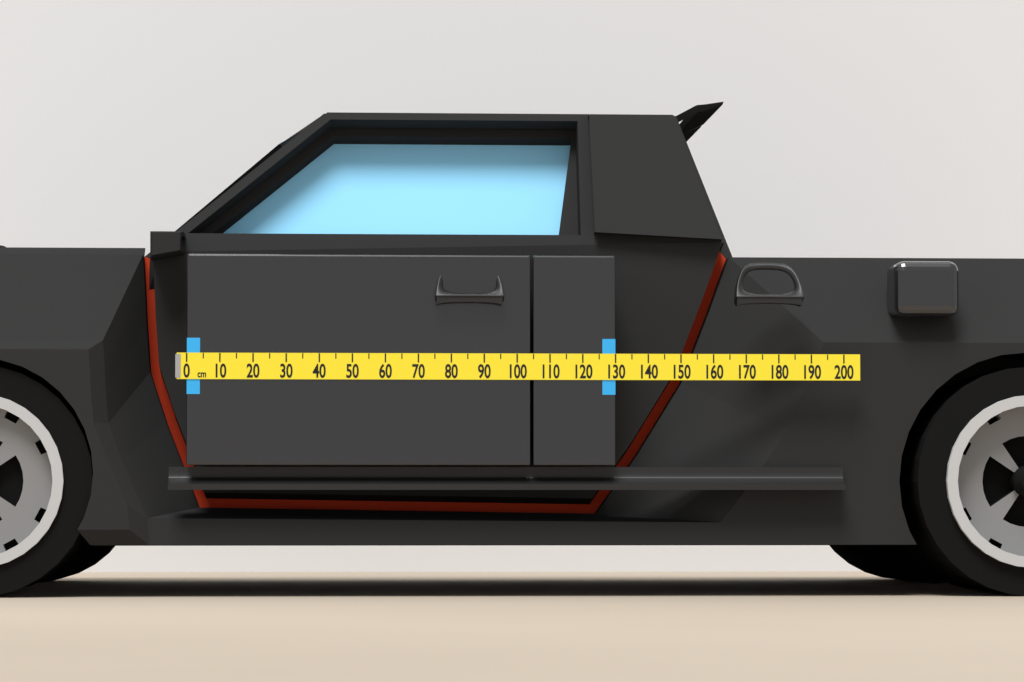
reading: 130 cm
